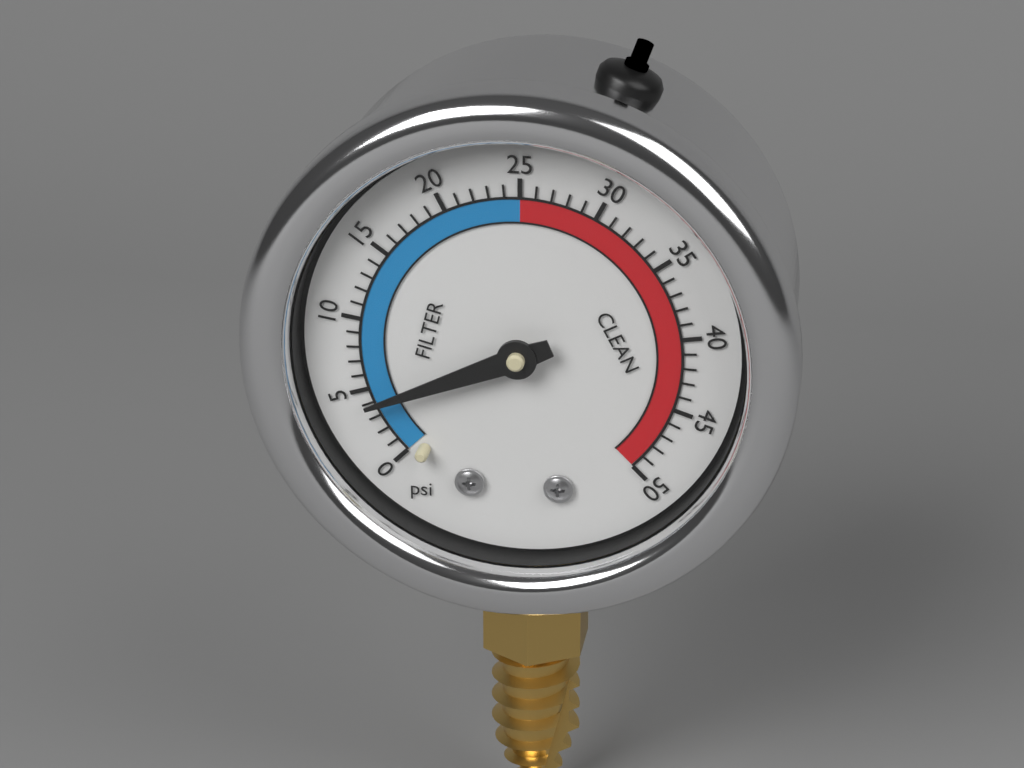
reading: 4 psi
